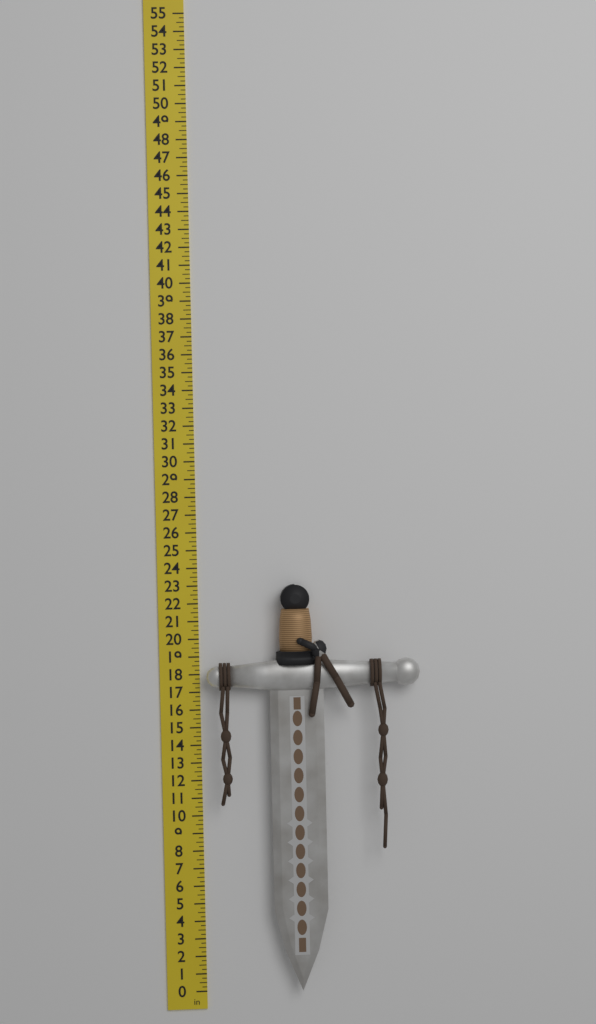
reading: 23.00 in
